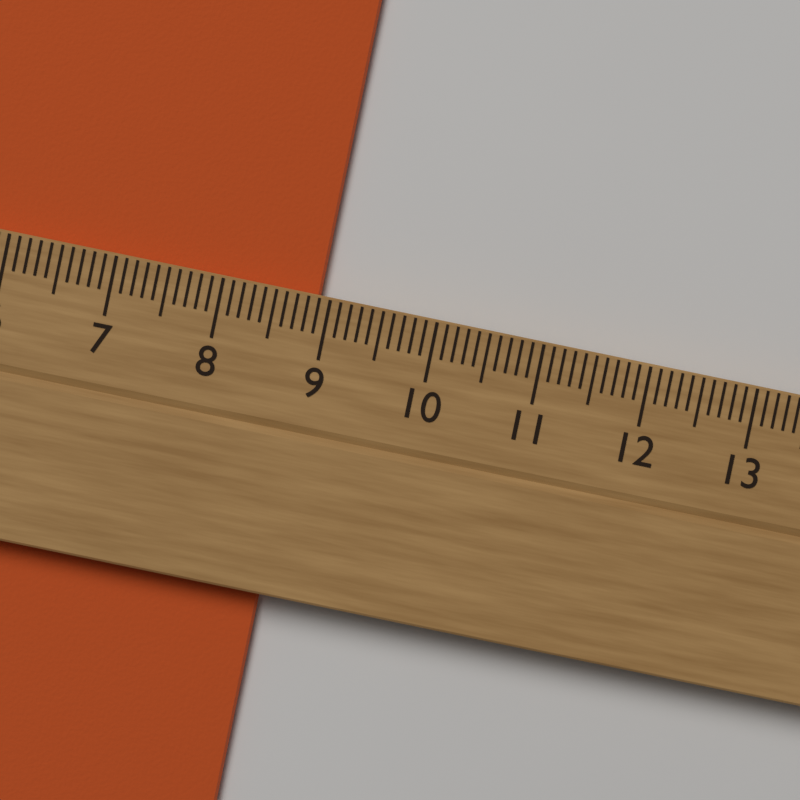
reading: 8.9 cm
